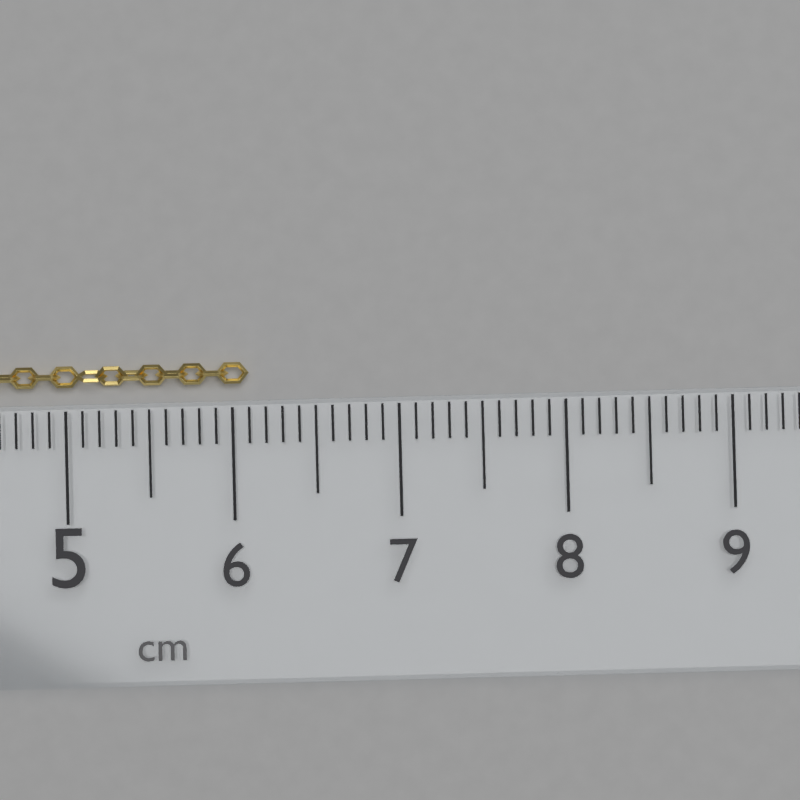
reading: 6.1 cm
